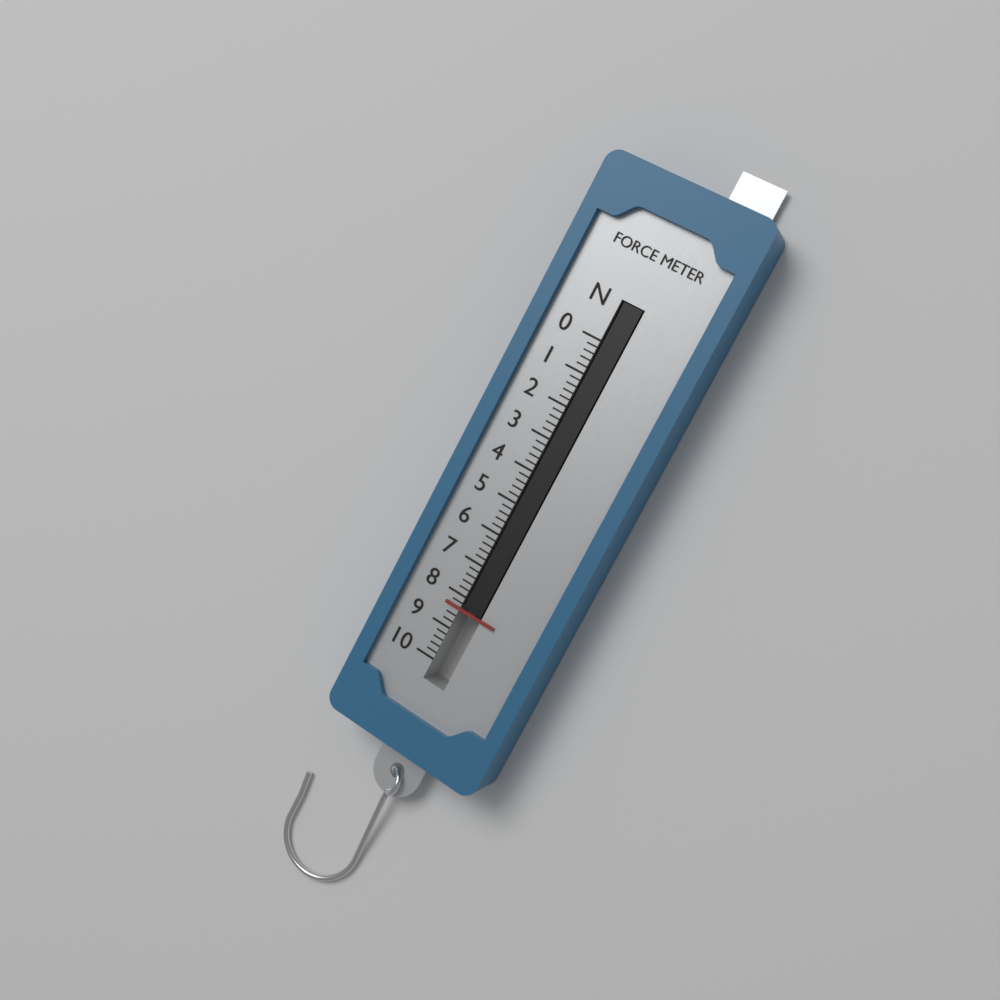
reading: 8.4 N
